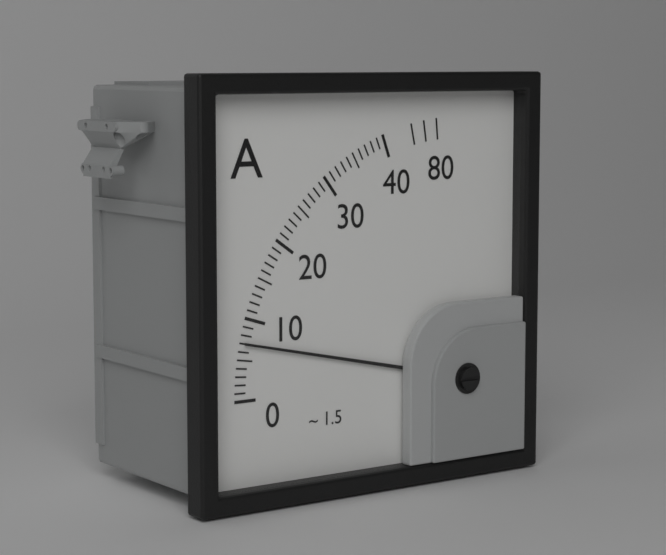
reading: 7 A
